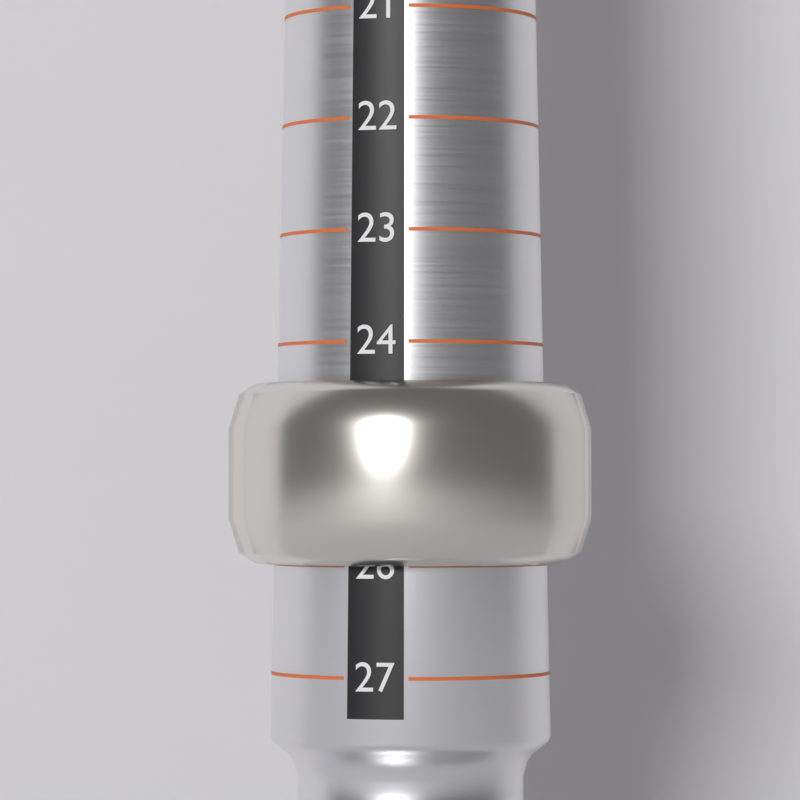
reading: 26 (no unit)
